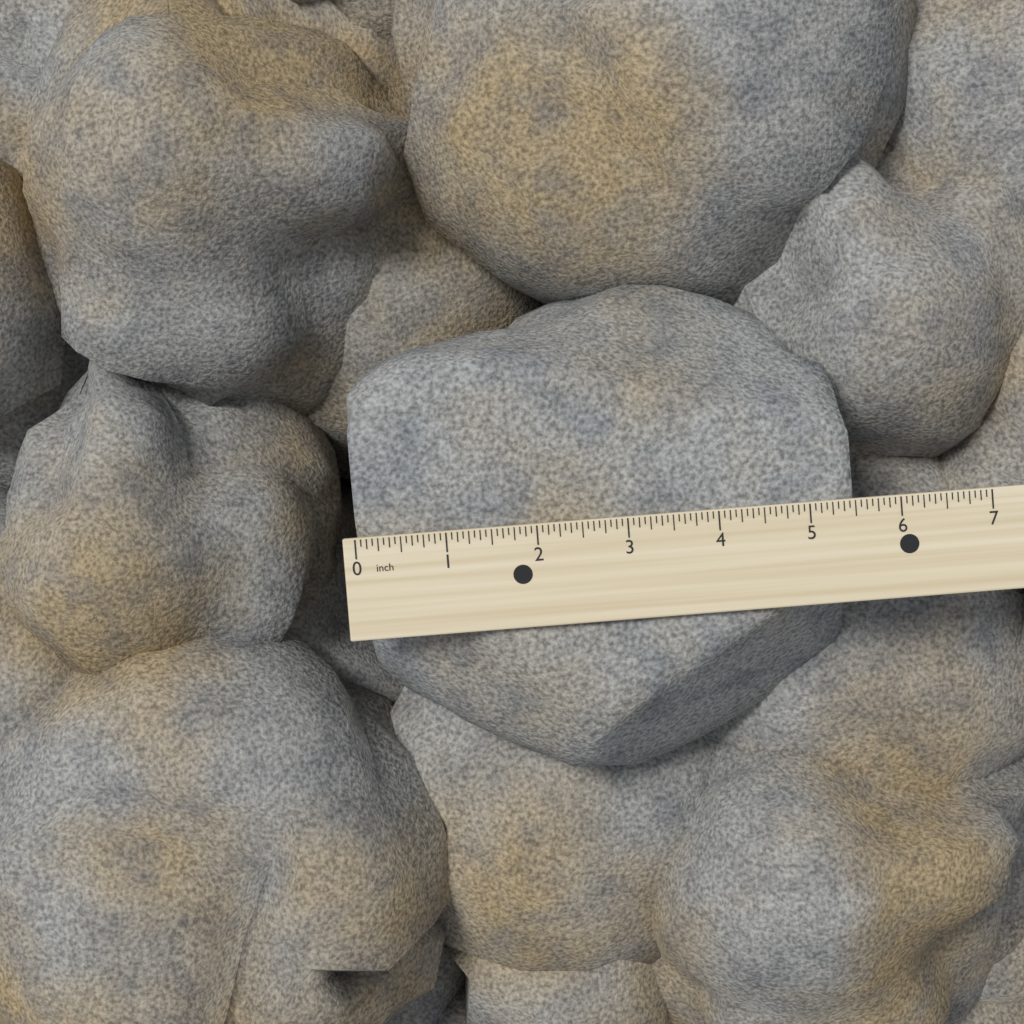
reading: 5.5000 inch
